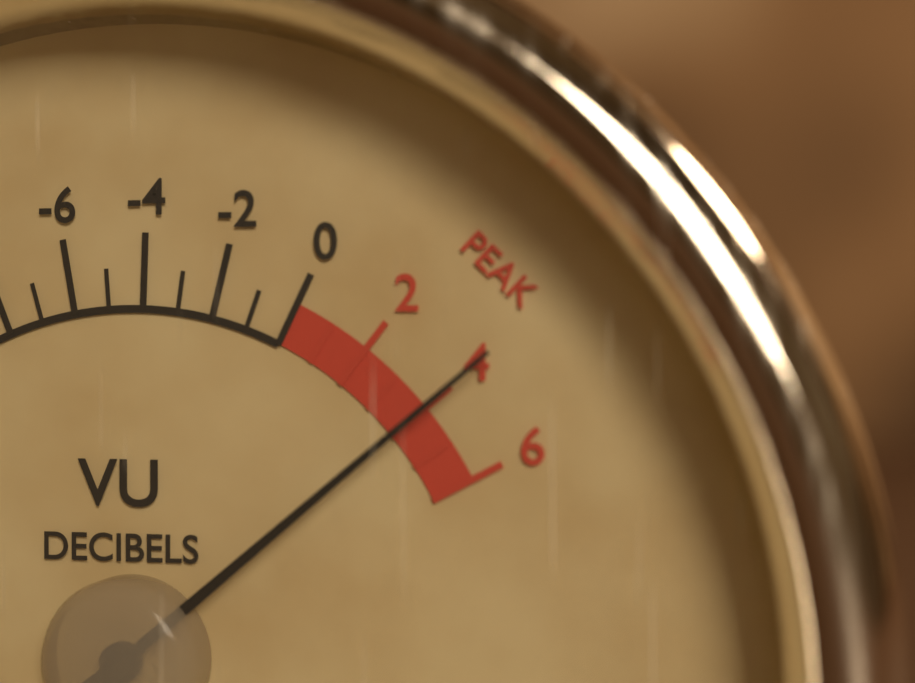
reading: 4 dB
